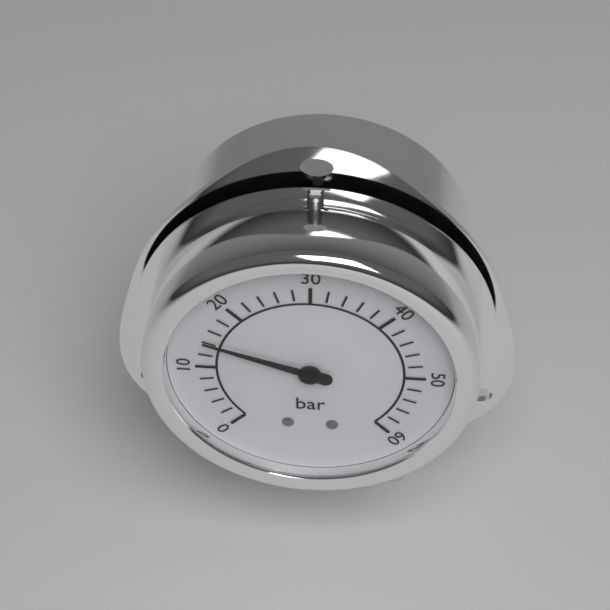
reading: 14 bar
